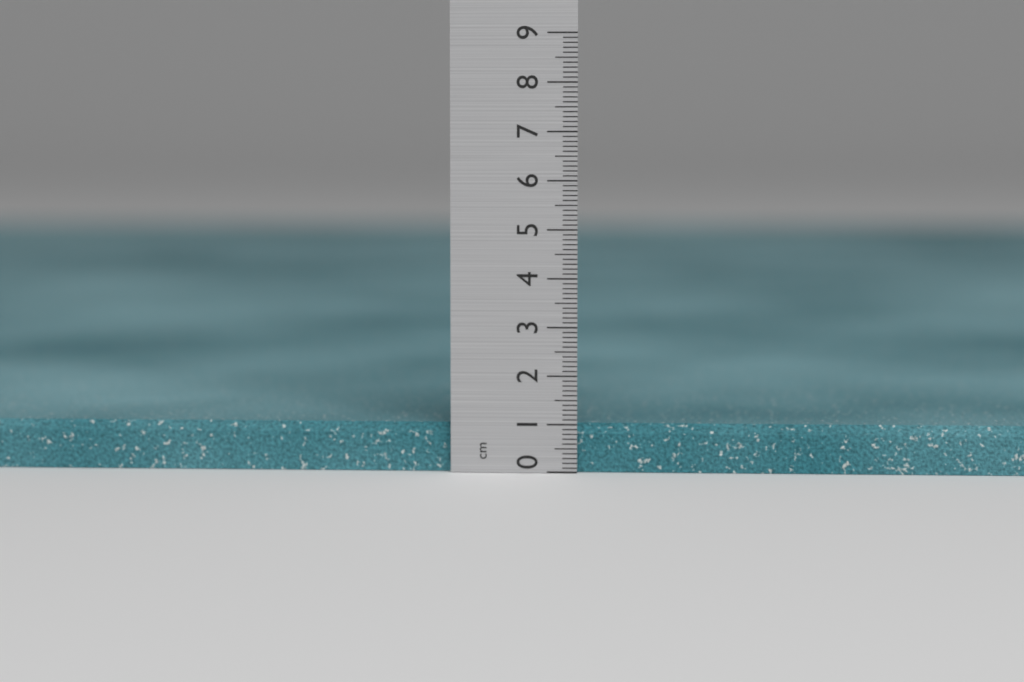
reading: 1.0 cm
